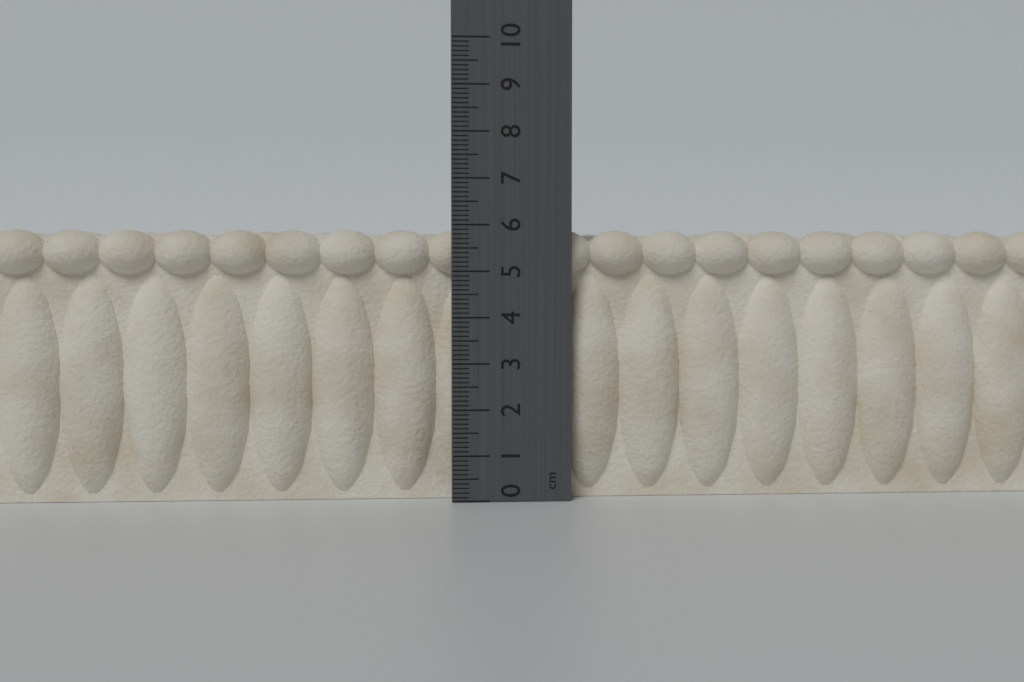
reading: 5.9 cm
